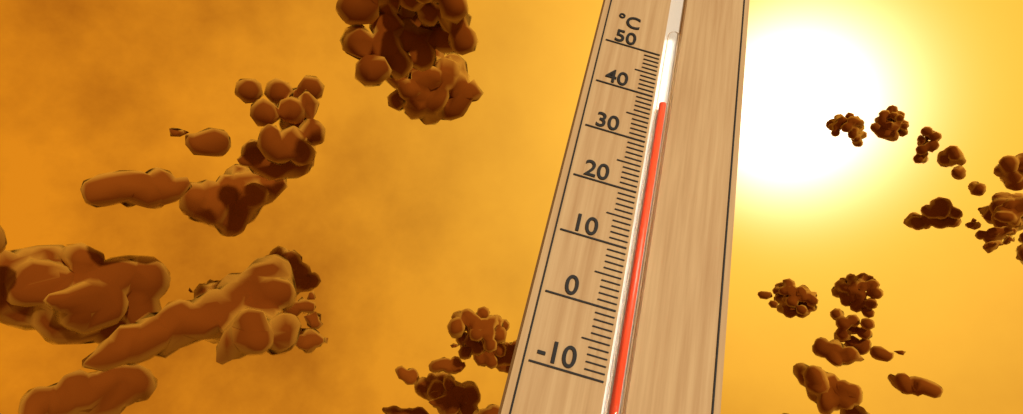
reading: 39 °C
